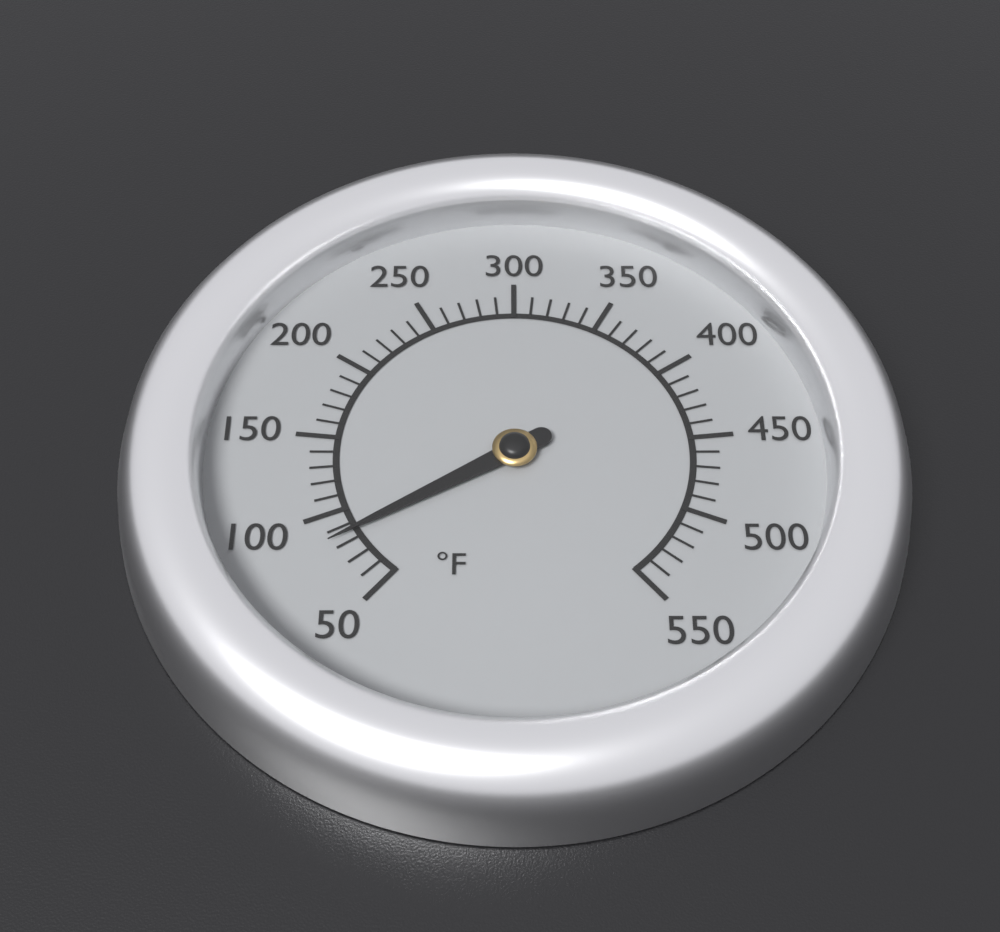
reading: 85 °F
